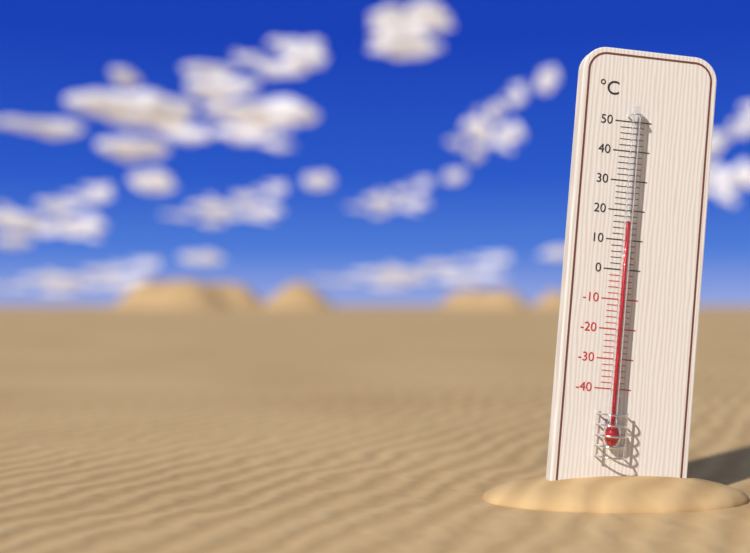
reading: 16 °C
